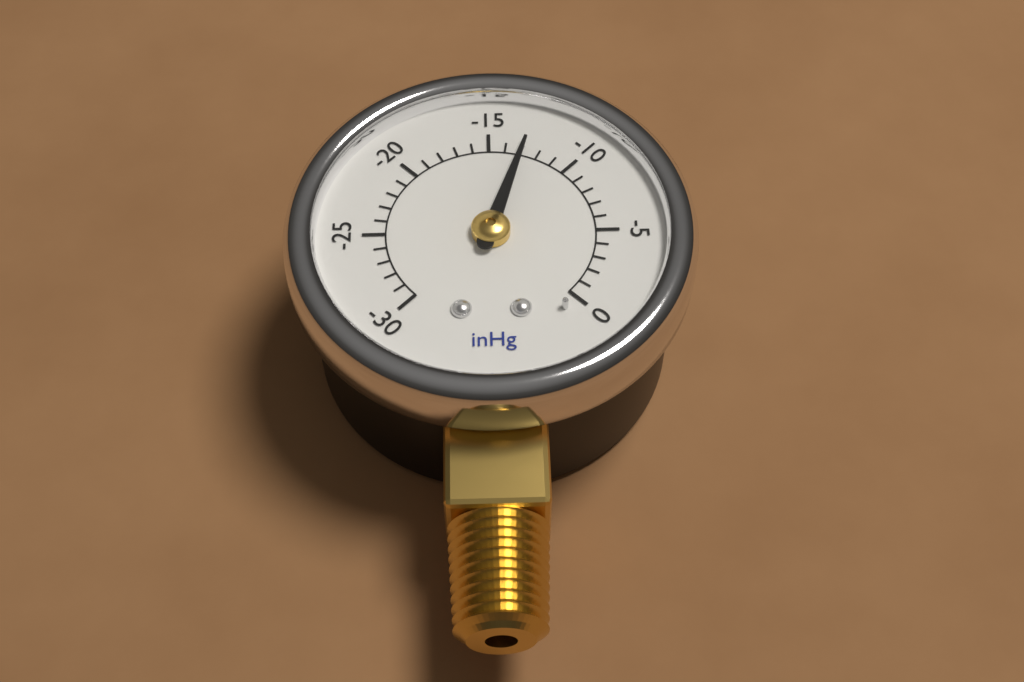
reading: -13 inHg
